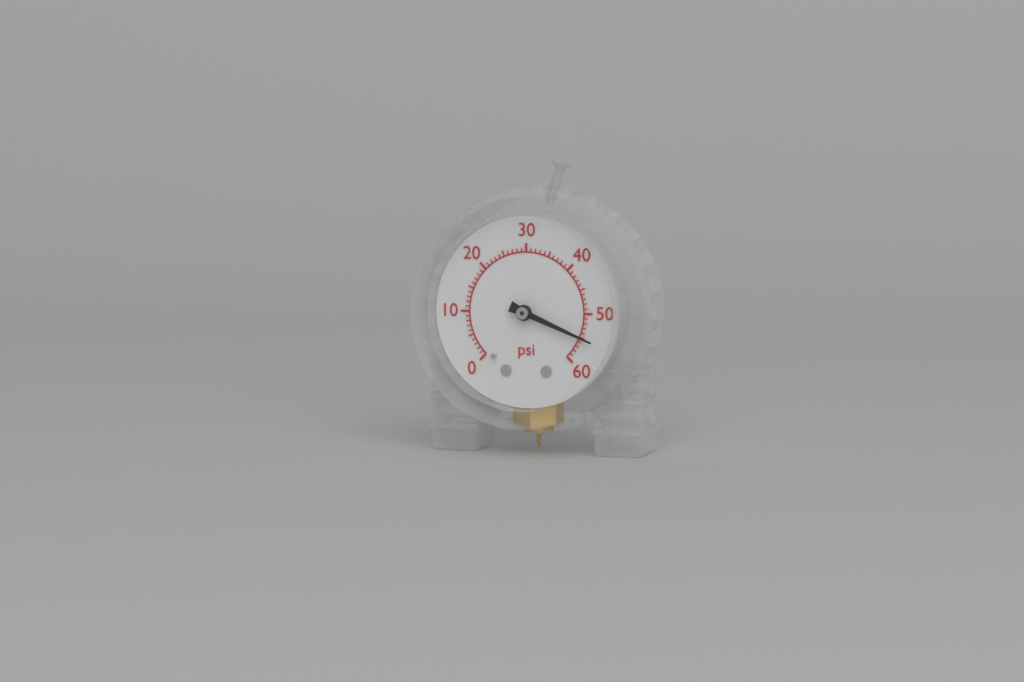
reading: 55 psi
